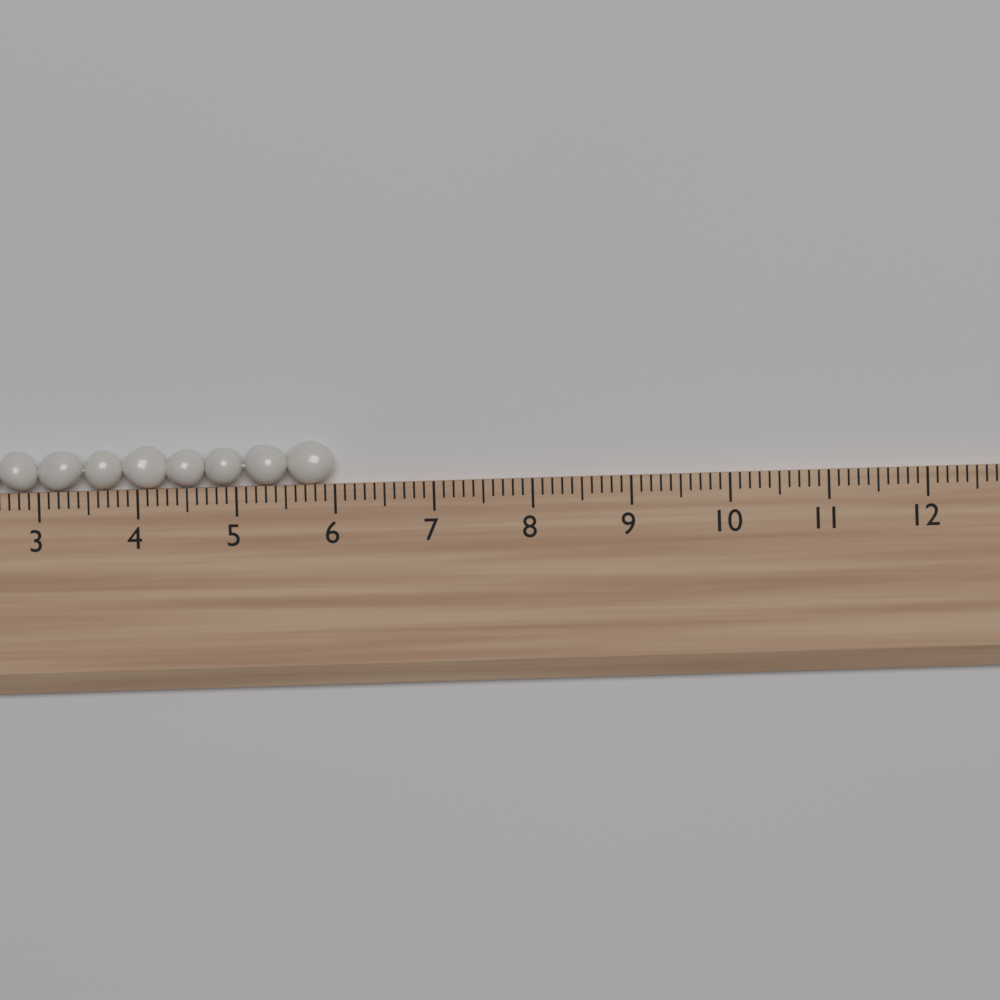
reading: 6.0 (no unit)
